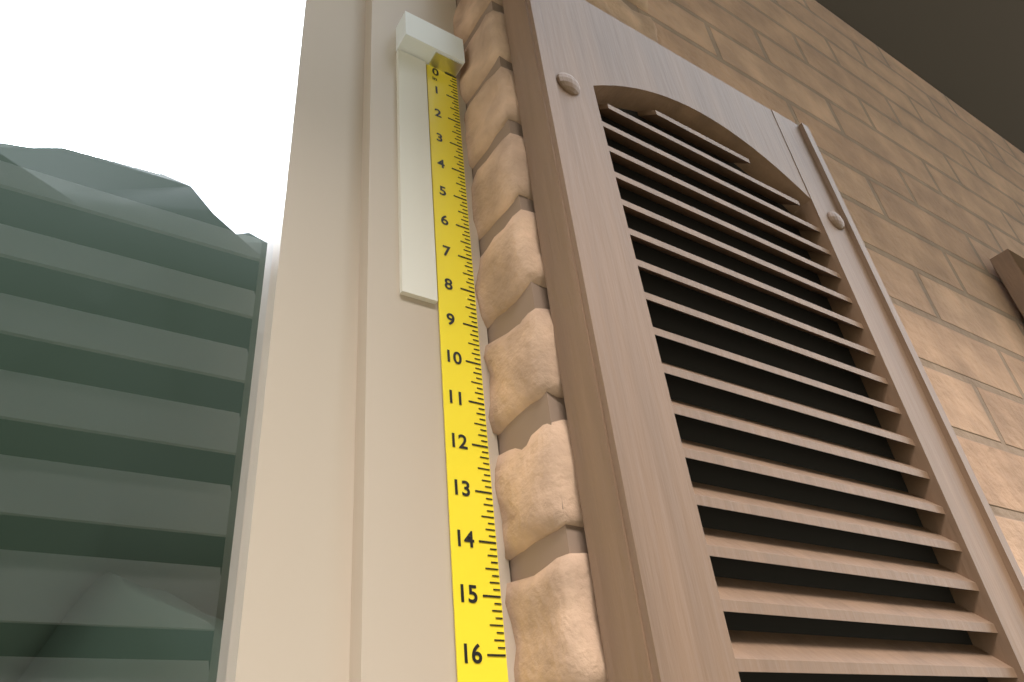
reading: 8.625 in
